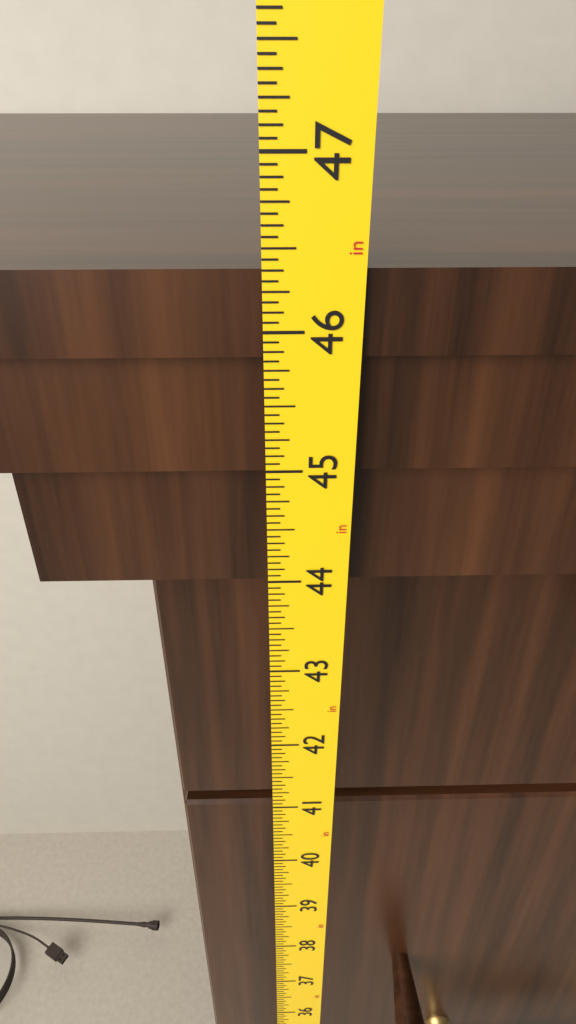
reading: 46.3750 in
